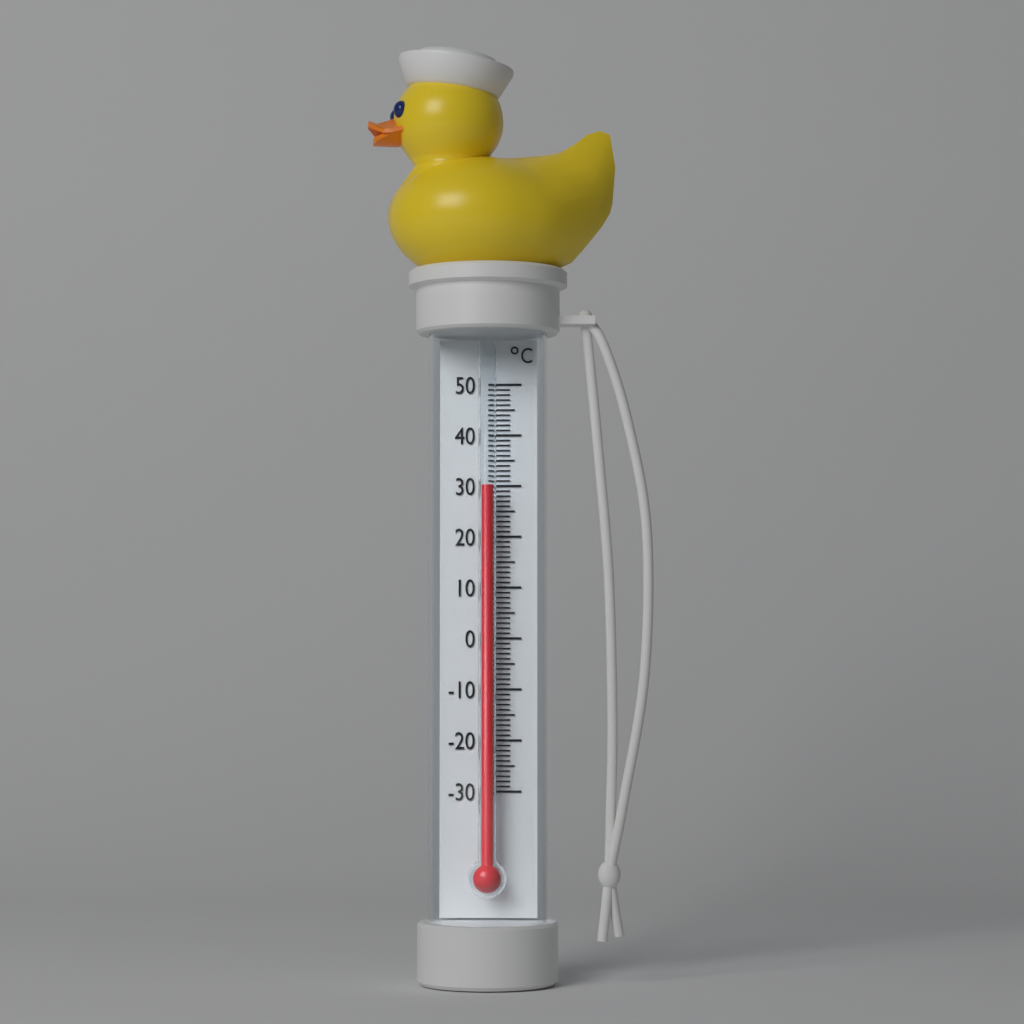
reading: 30 °C
